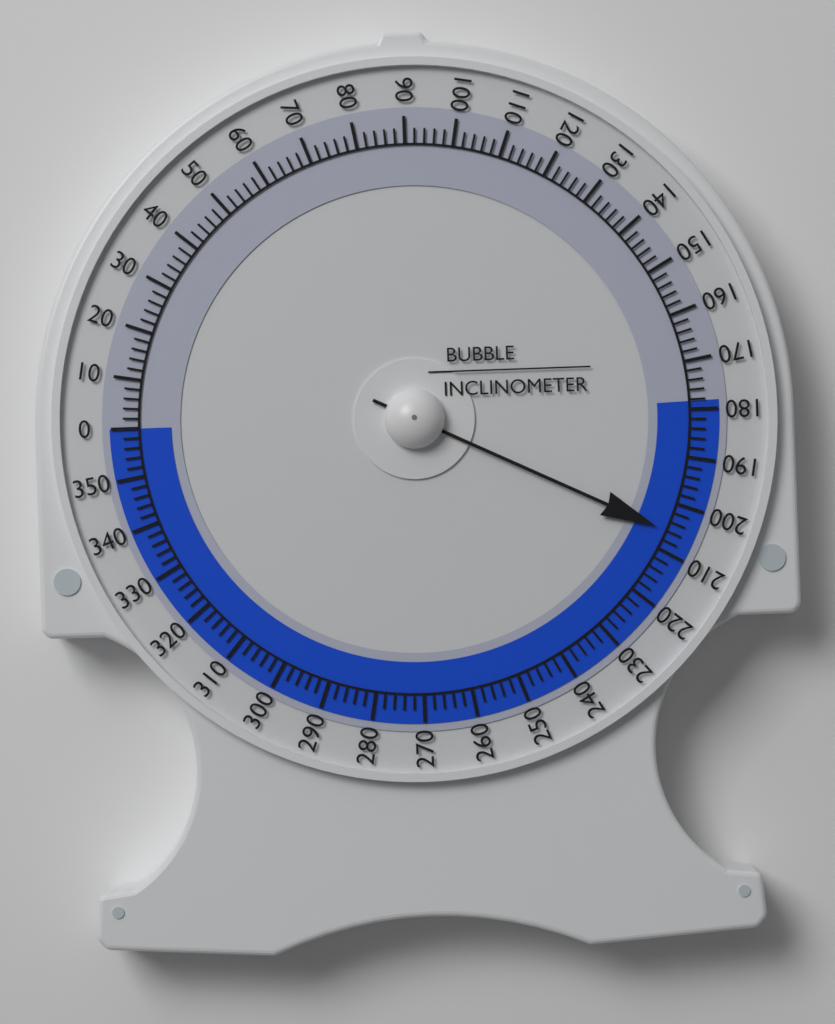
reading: 206 (no unit)
